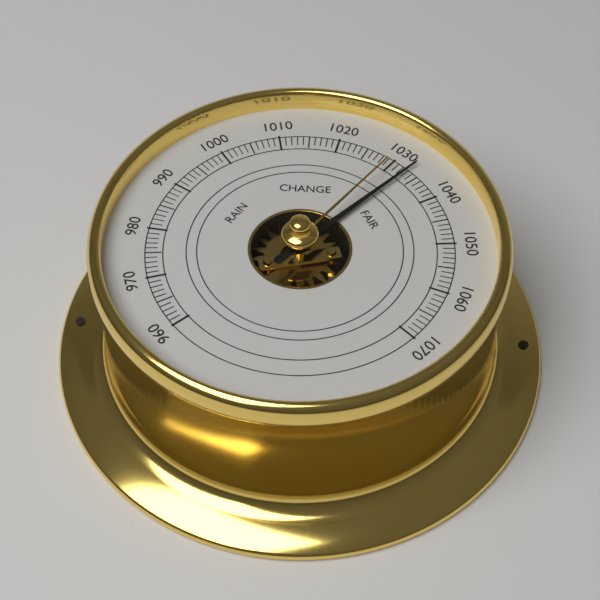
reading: 1033 (no unit)
